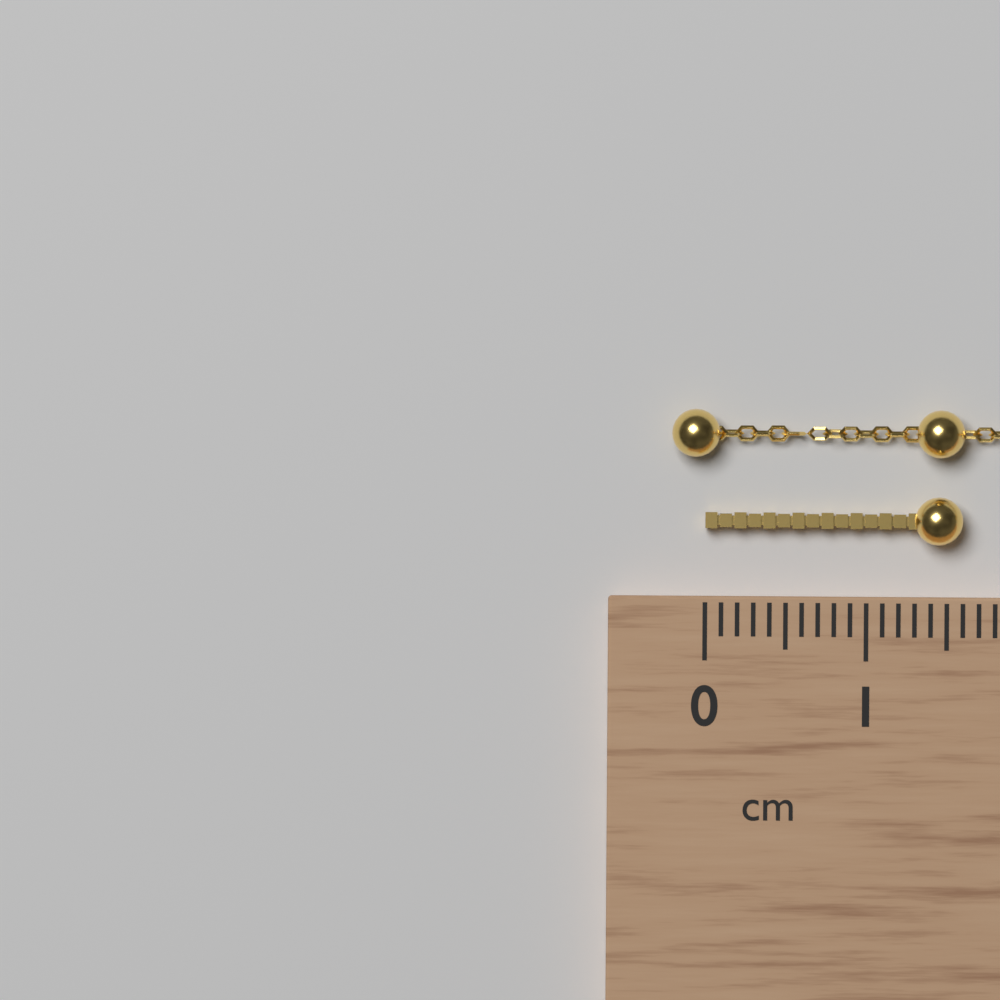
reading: 1.6 cm
